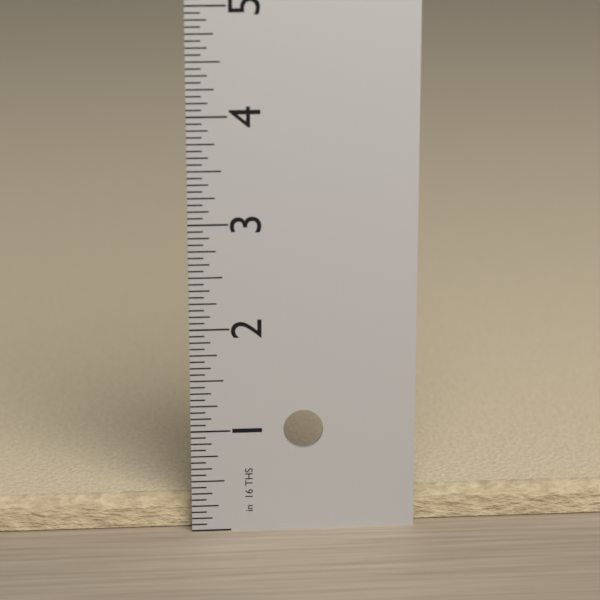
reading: 0.3125 in
